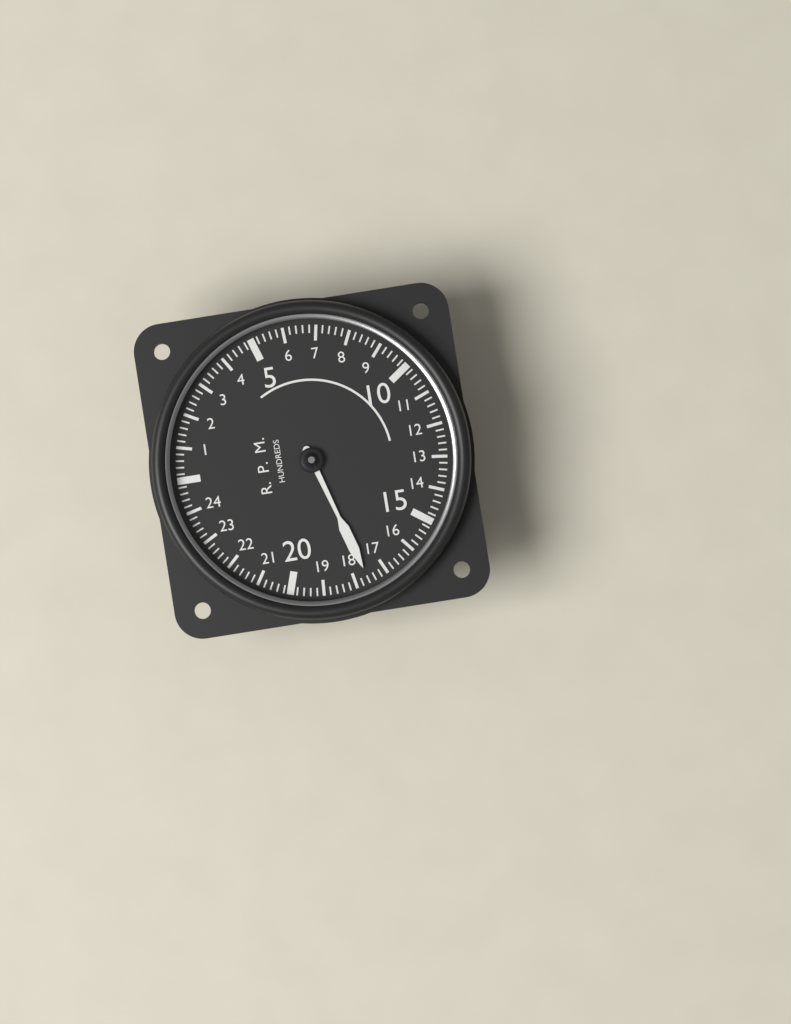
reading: 17.6 RPM x100
